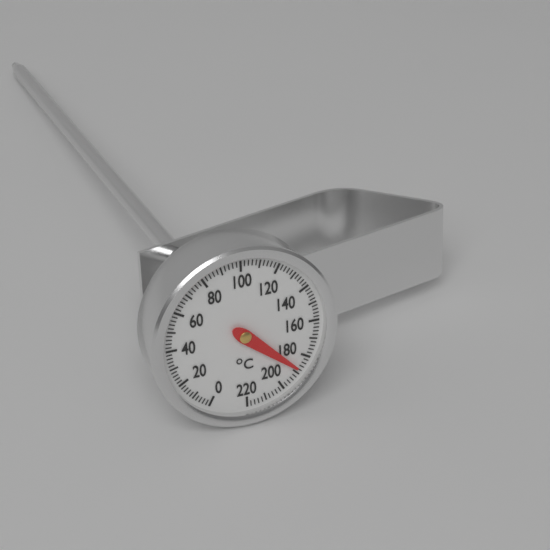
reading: 188 °C
